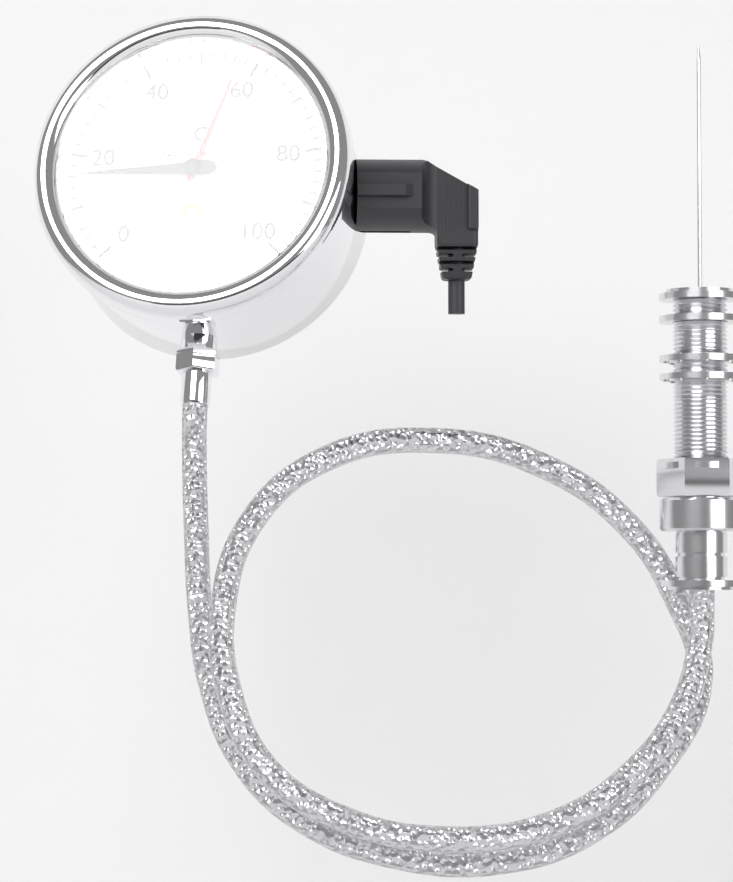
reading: 16 °C
